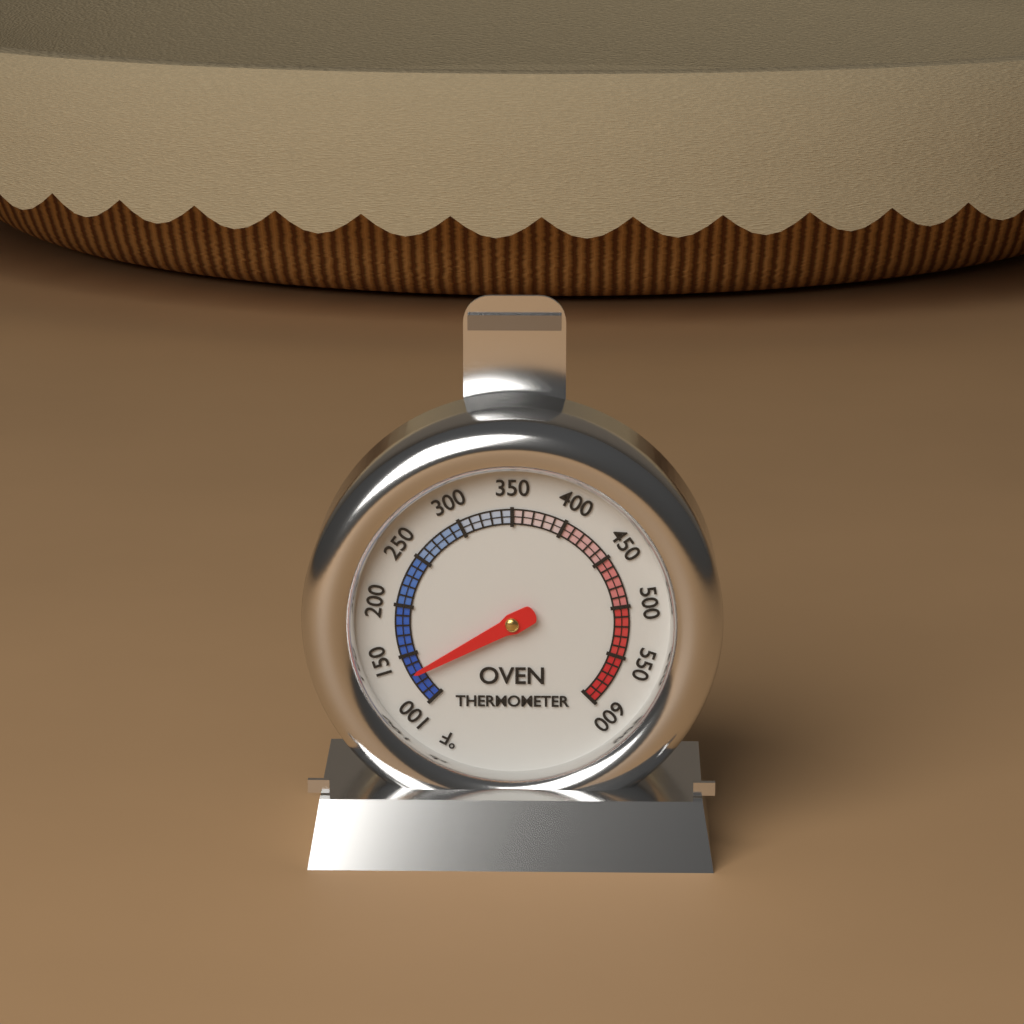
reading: 130 °F
